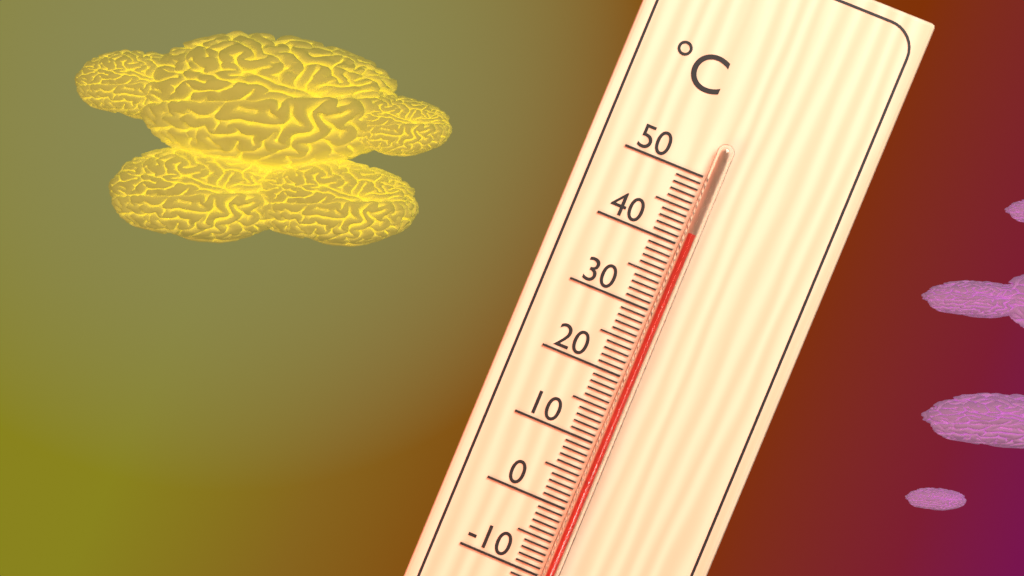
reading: 42 °C
